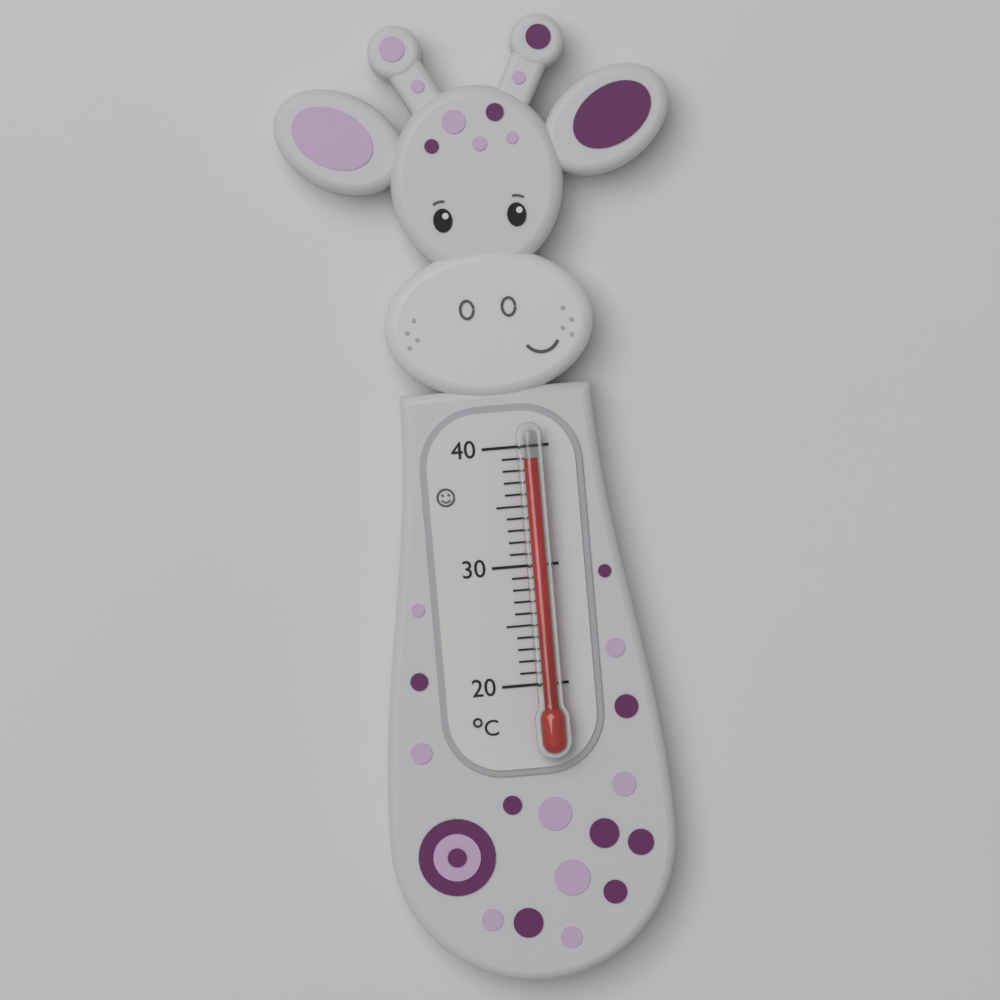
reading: 39 °C
